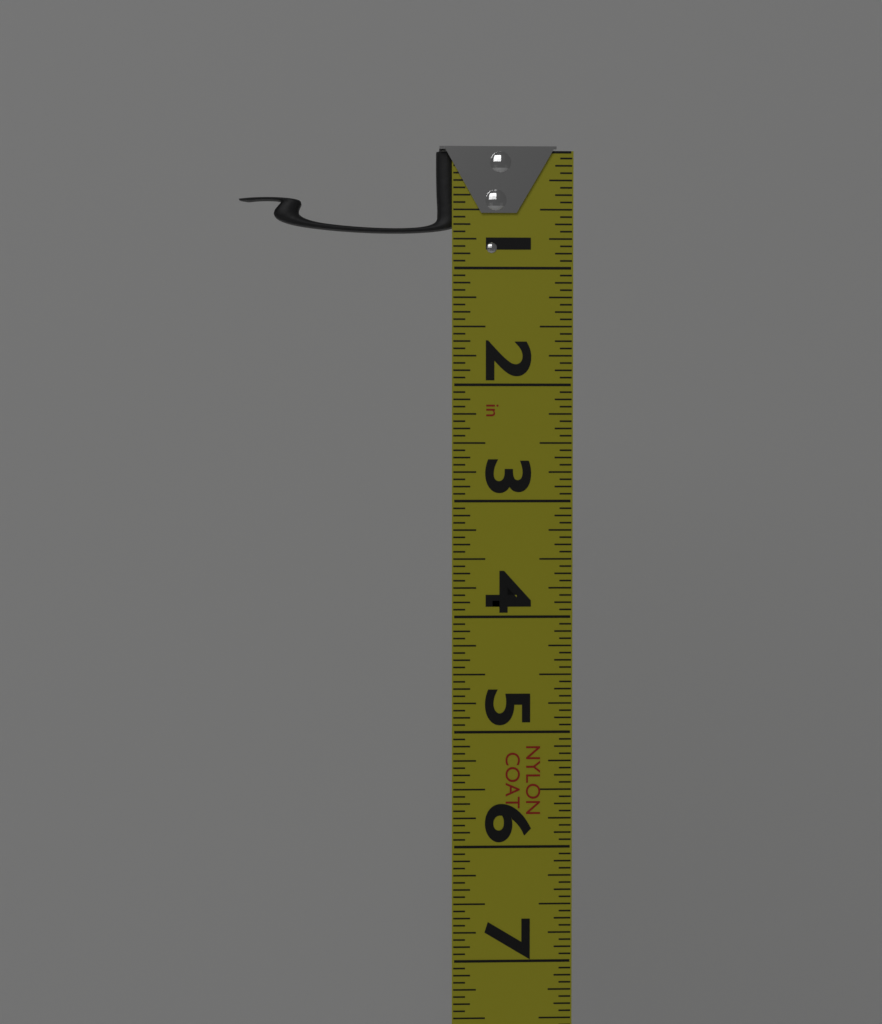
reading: 0.6875 in
